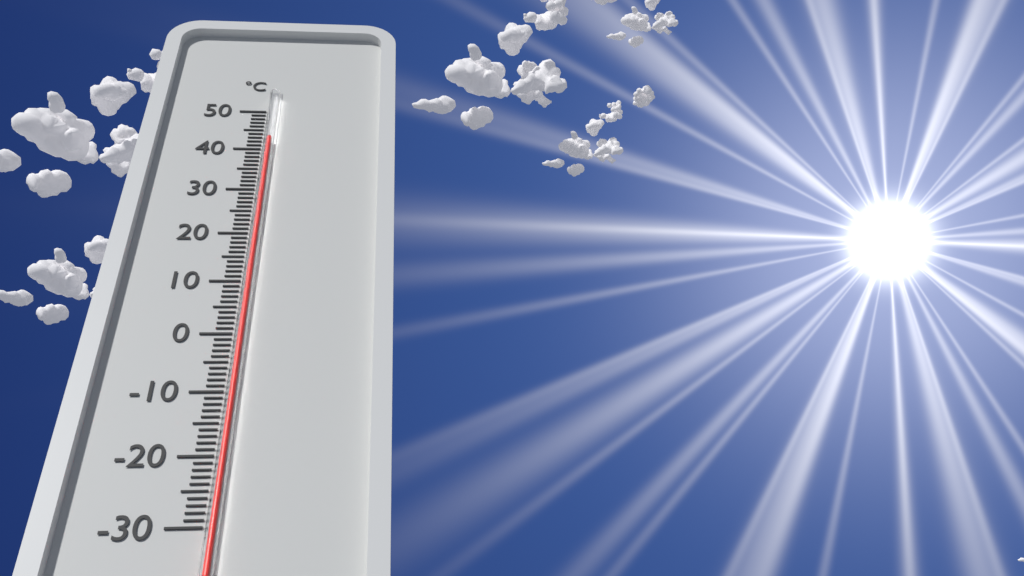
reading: 42 °C
